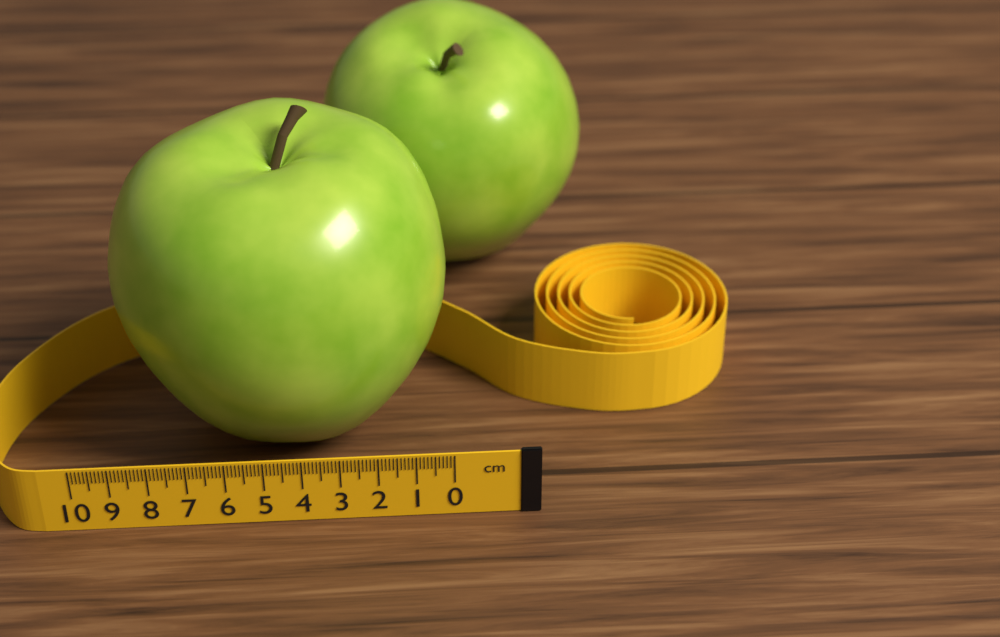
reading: 9.1 cm
